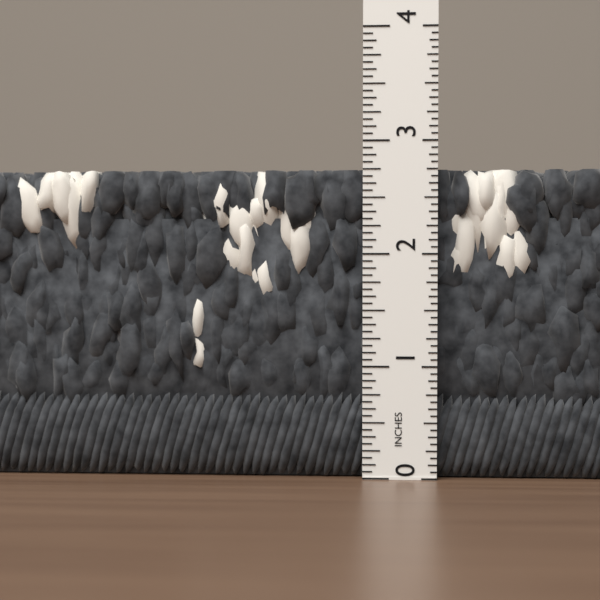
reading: 2.7500 in
